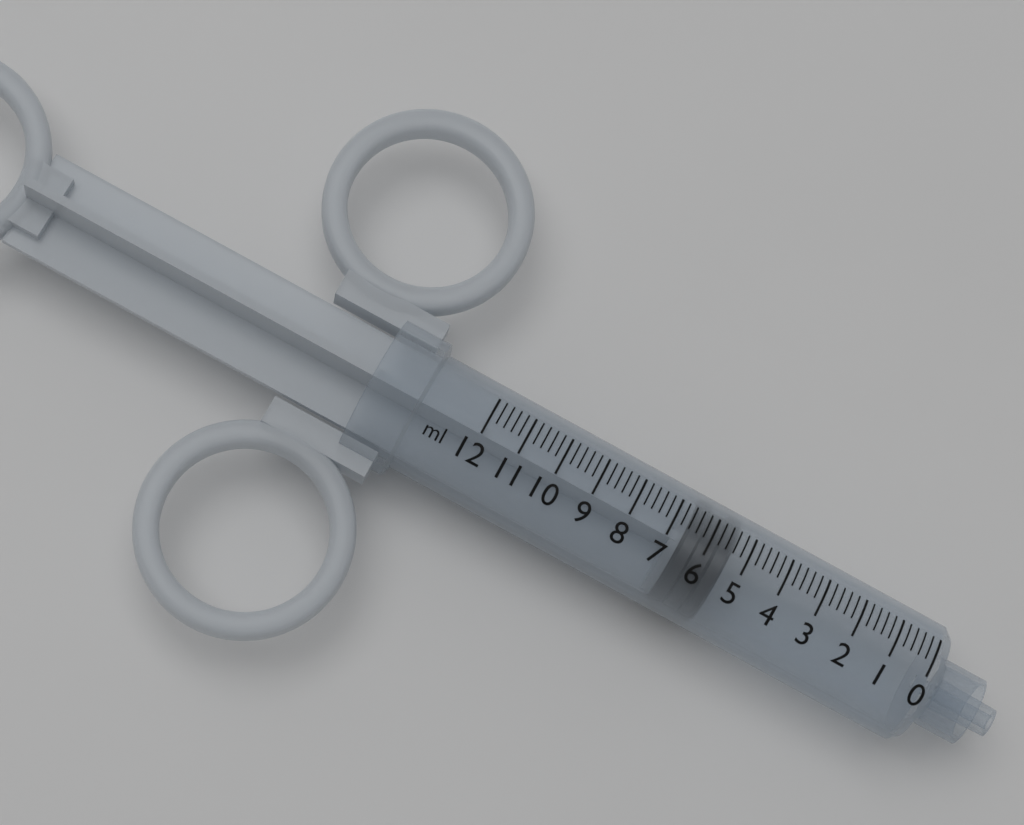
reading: 5.4 ml
